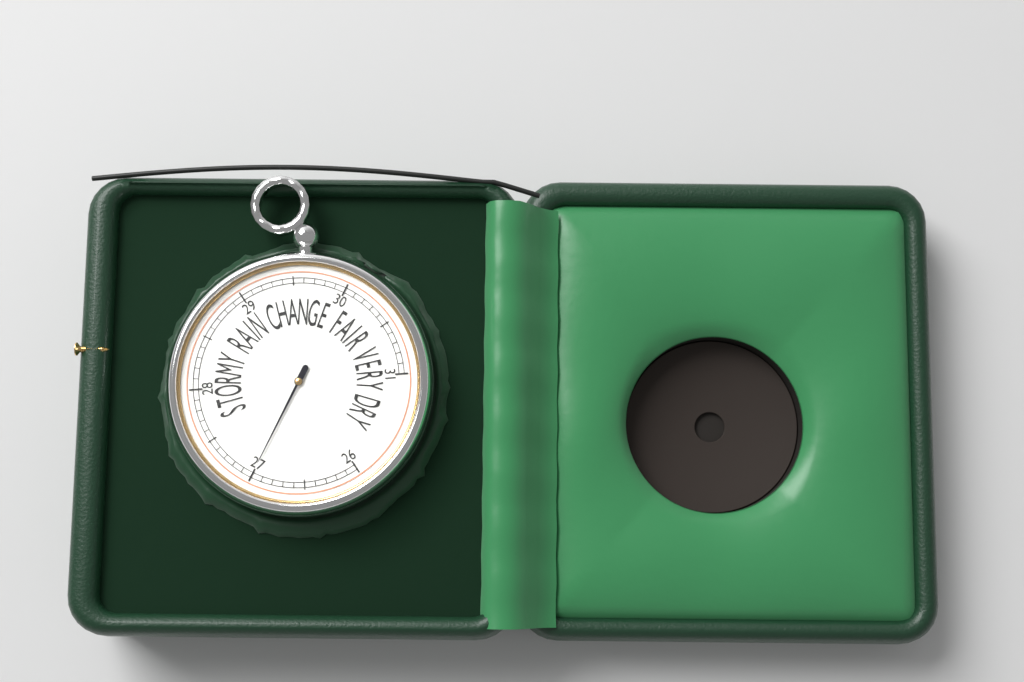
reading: 27.0 inHg
